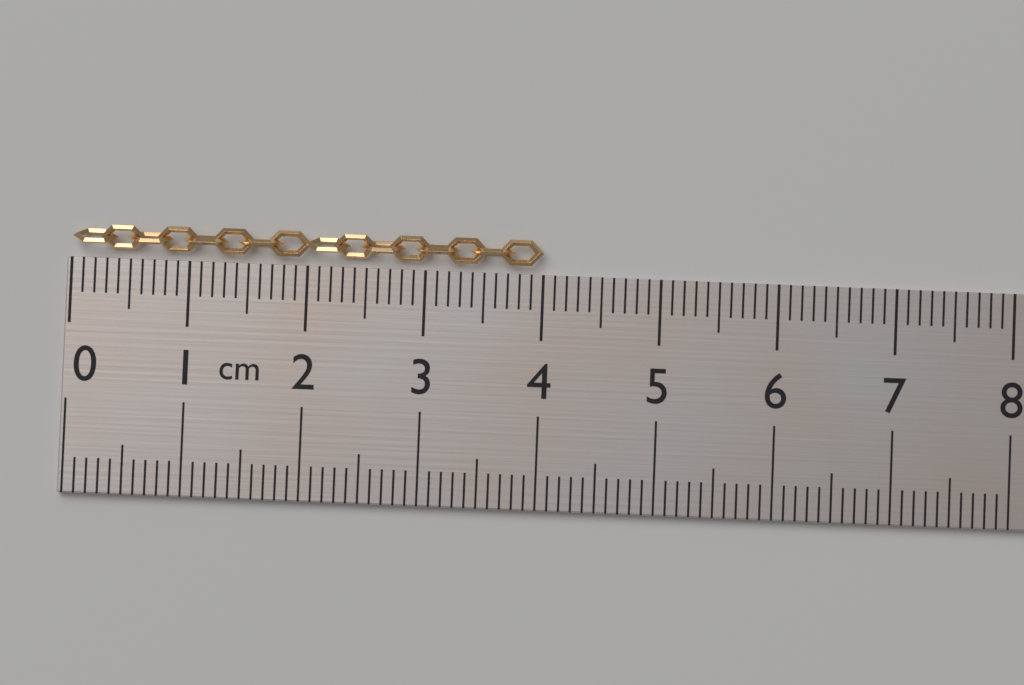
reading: 4.0 cm
